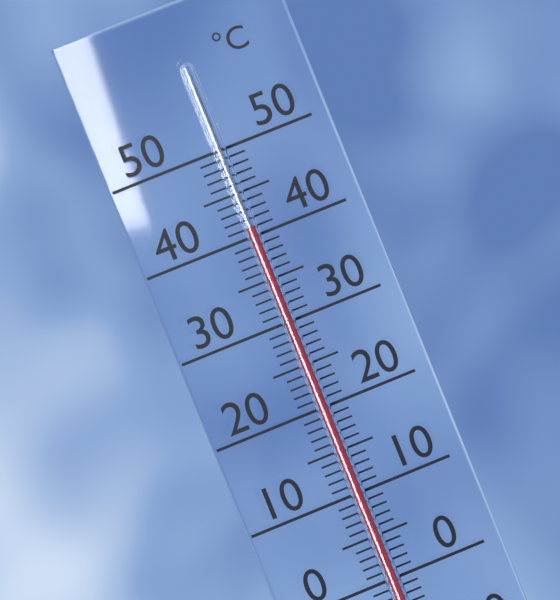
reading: 41 °C
